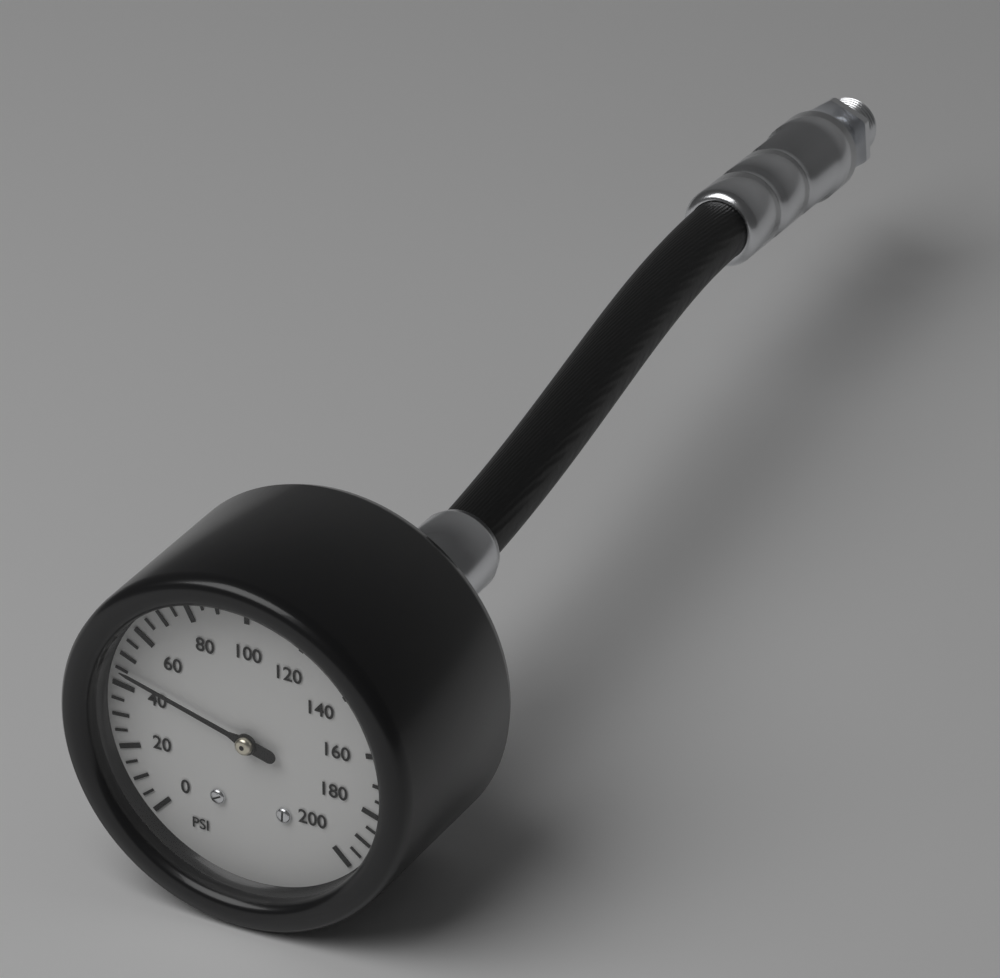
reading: 45 psi
